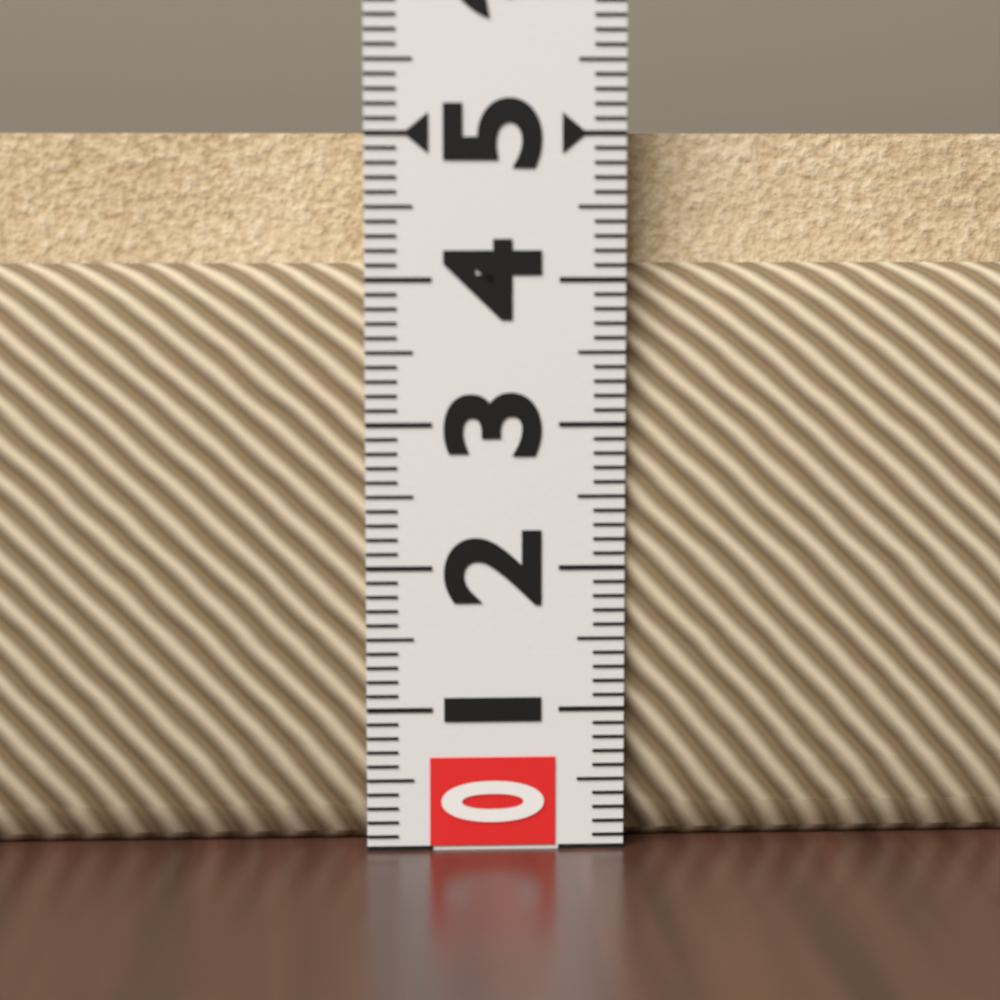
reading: 5.0 (no unit)
